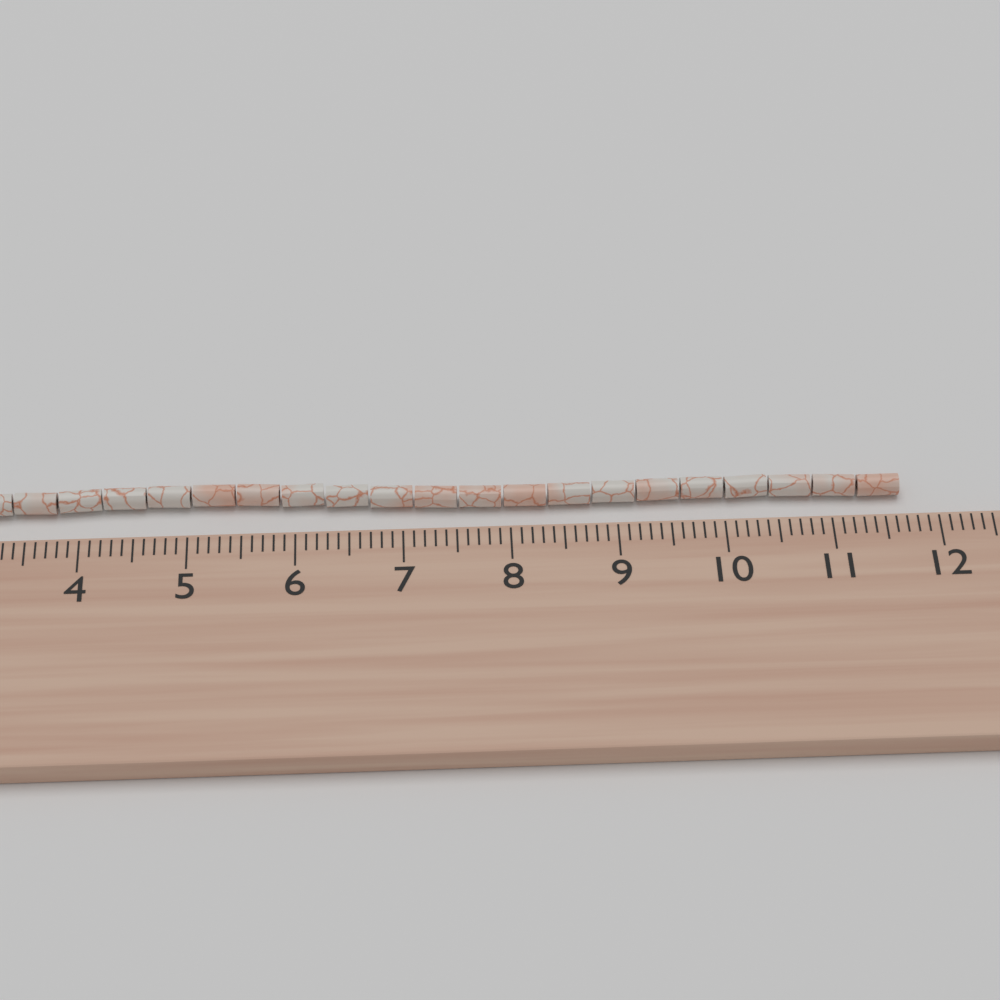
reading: 11.7 cm
